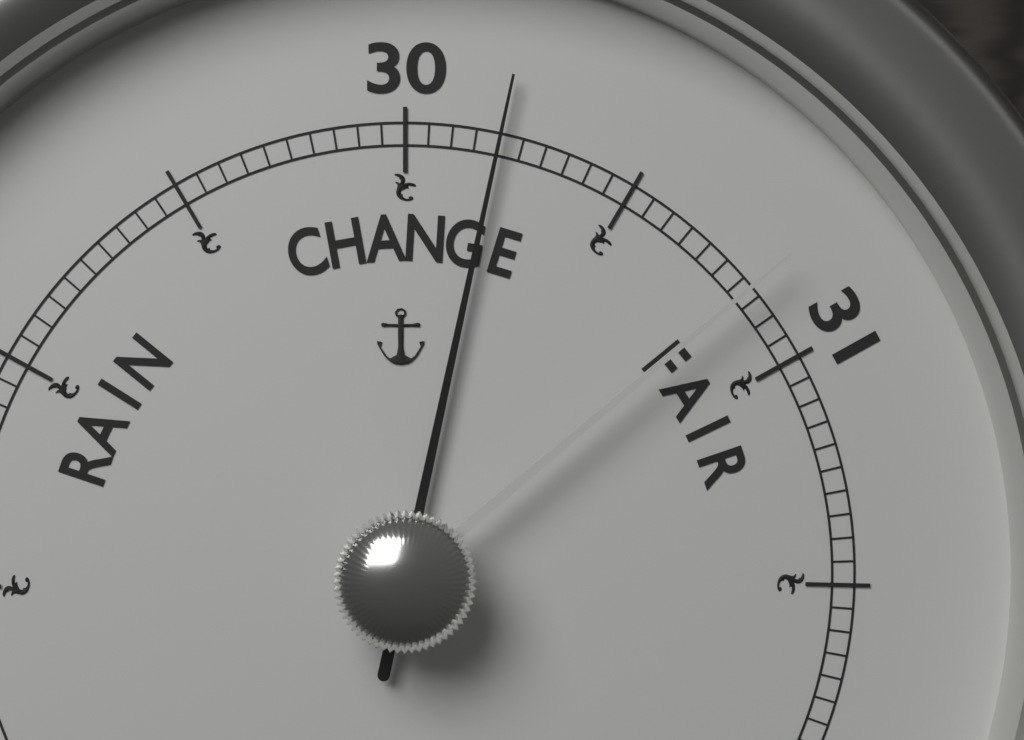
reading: 30.20 (no unit)
